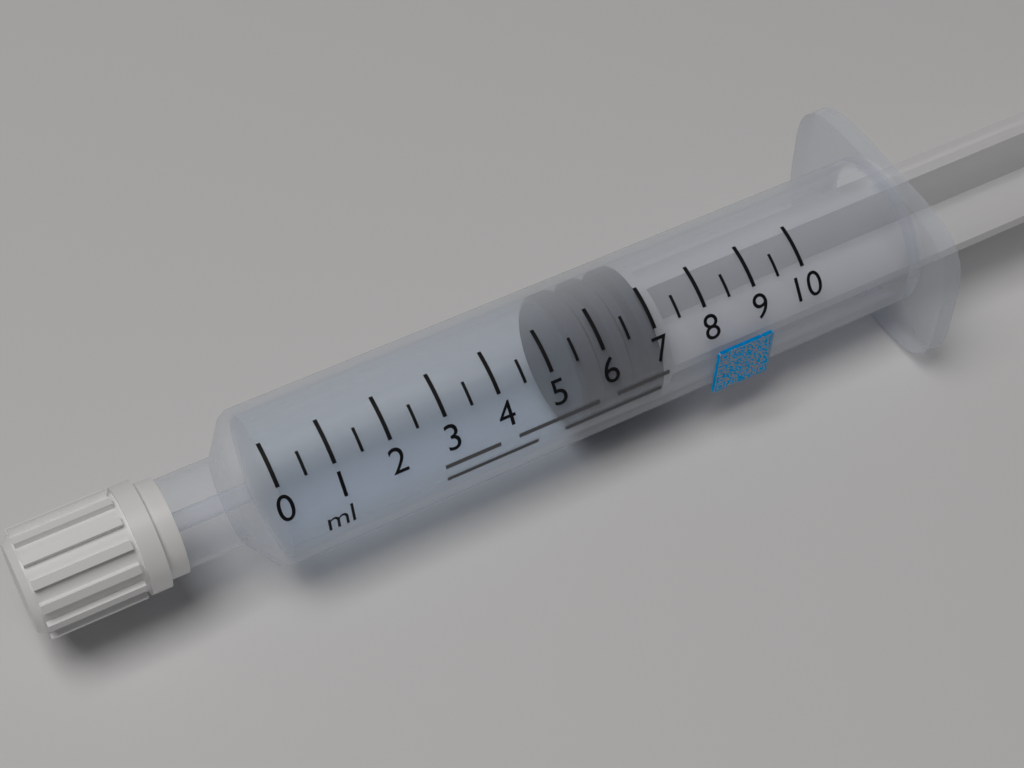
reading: 5.5 ml
